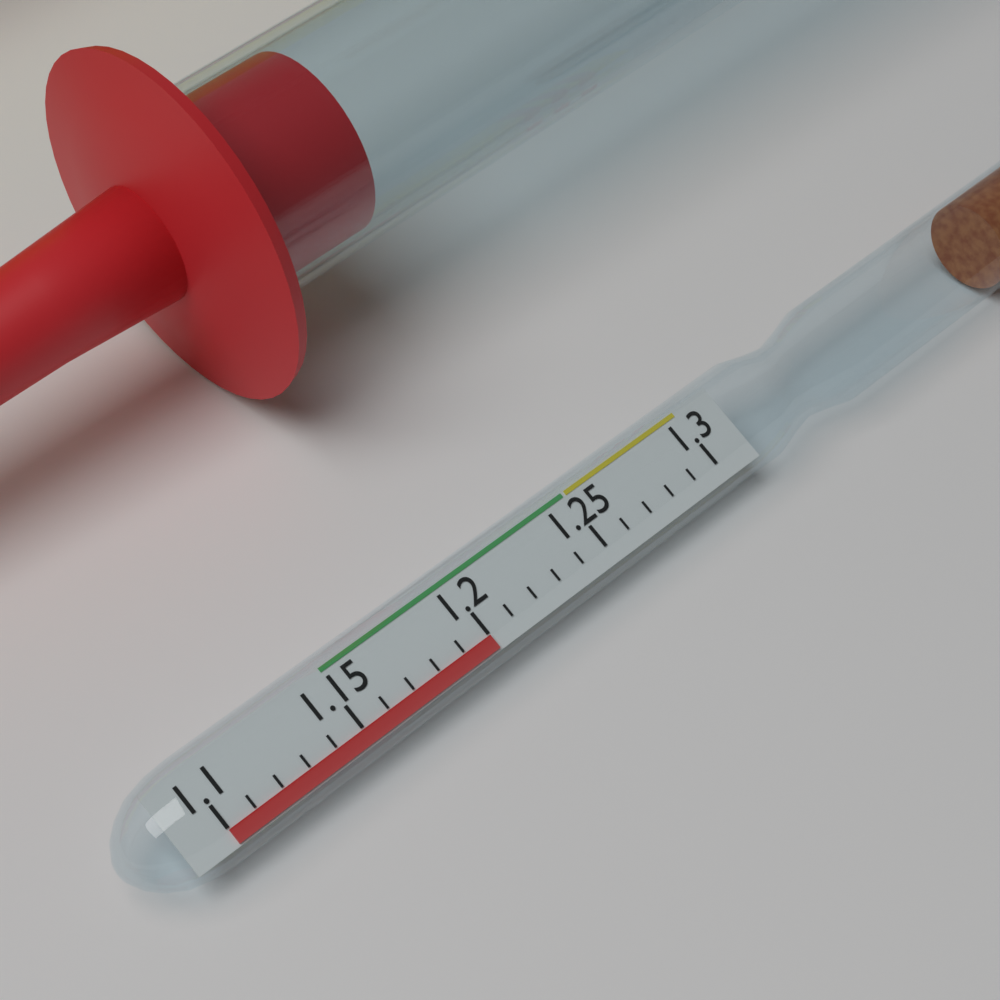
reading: 1.20 (no unit)
